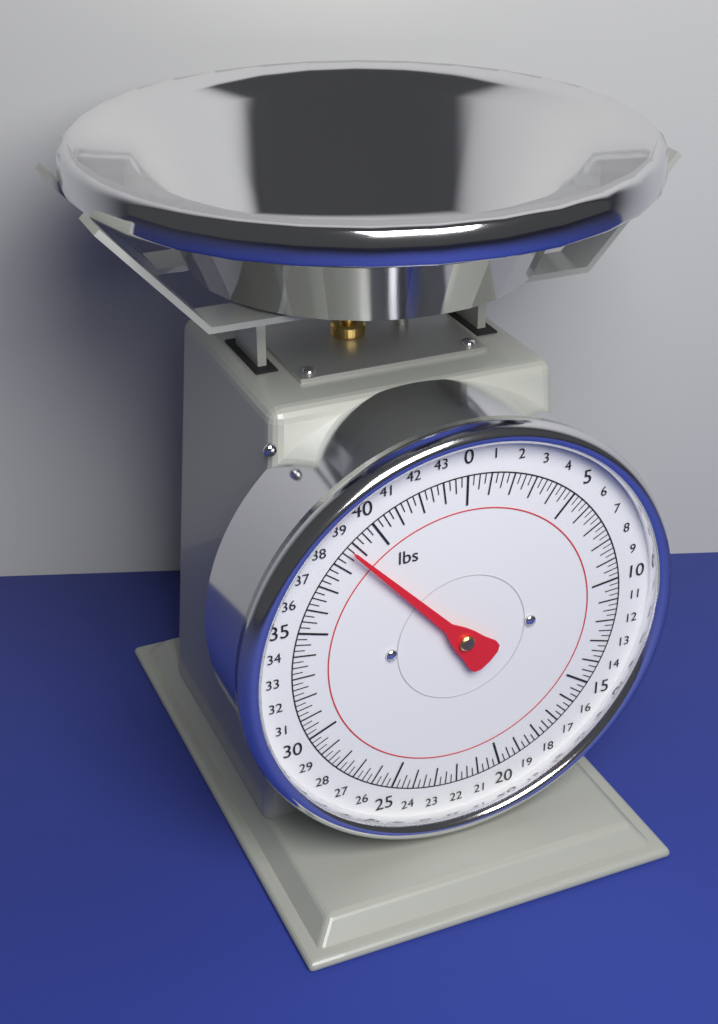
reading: 38.75 lbs
